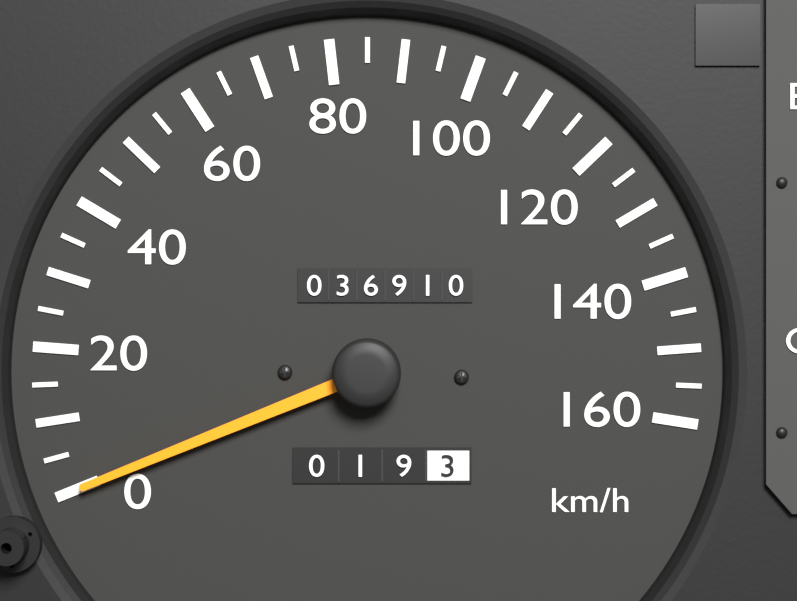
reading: 0 km/h
